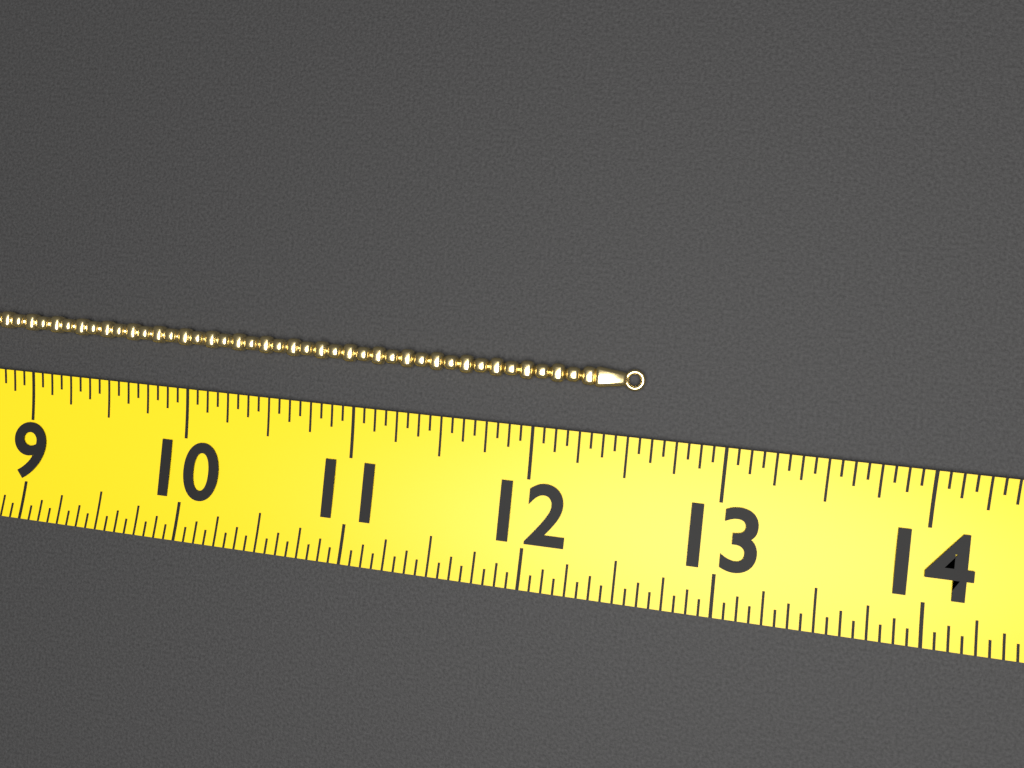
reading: 12.5625 (no unit)
